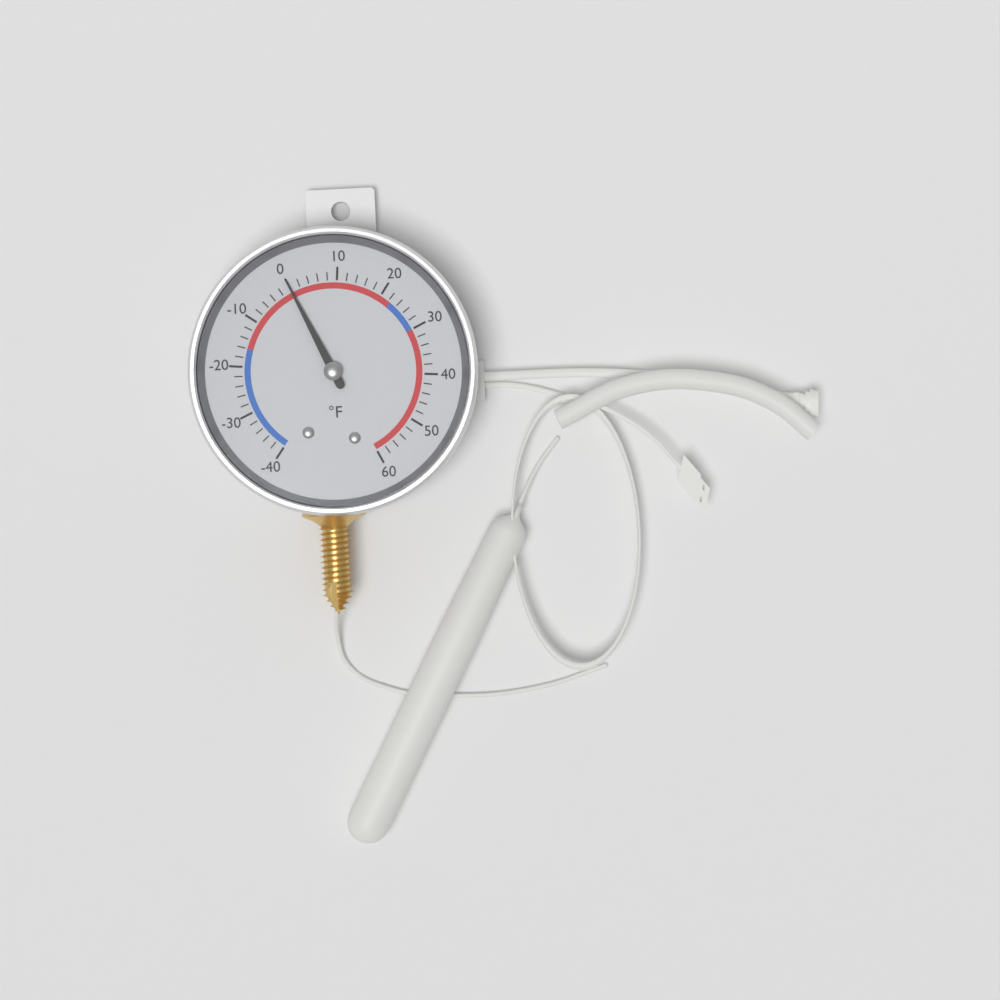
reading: 0 °F
